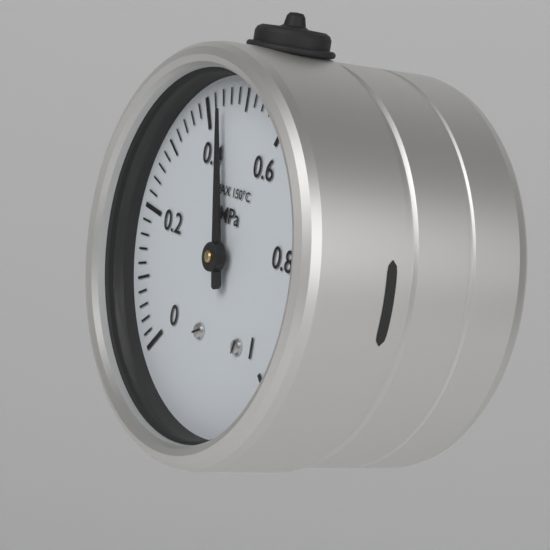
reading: 0.44 MPa
